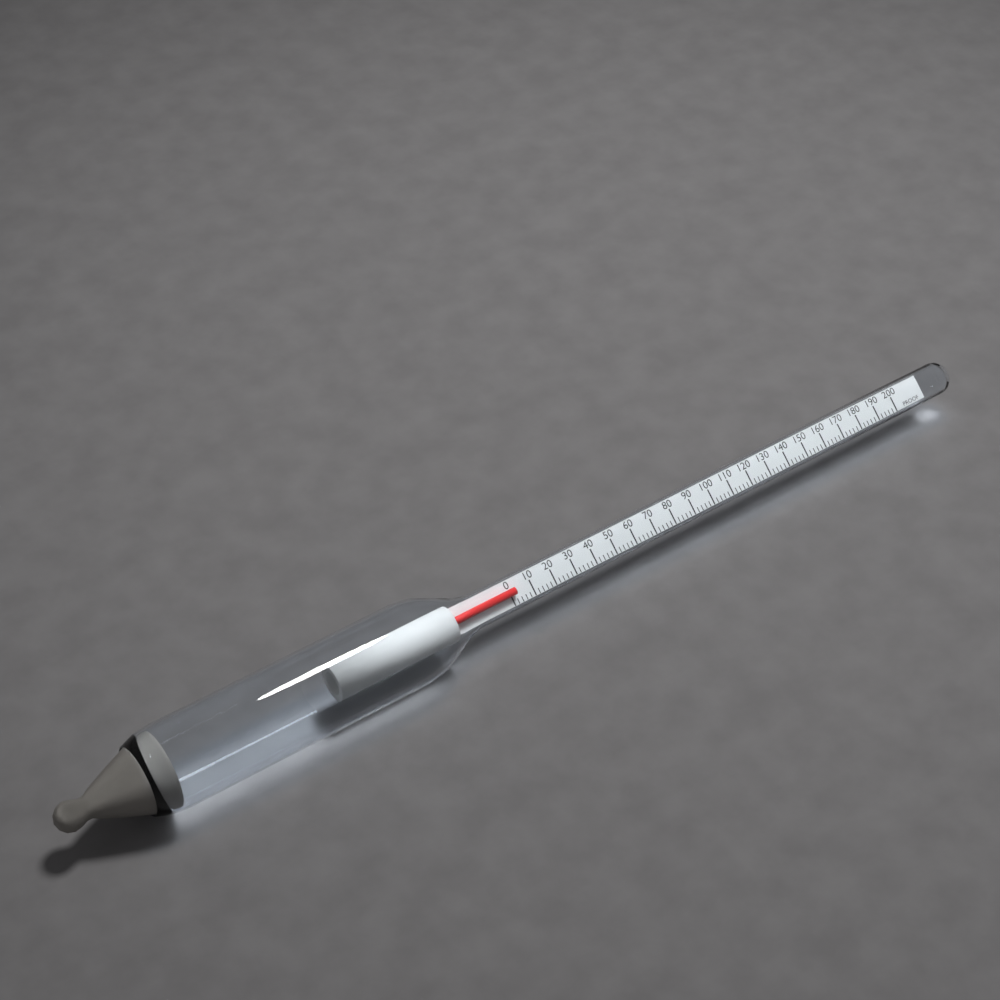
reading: 2 proof
